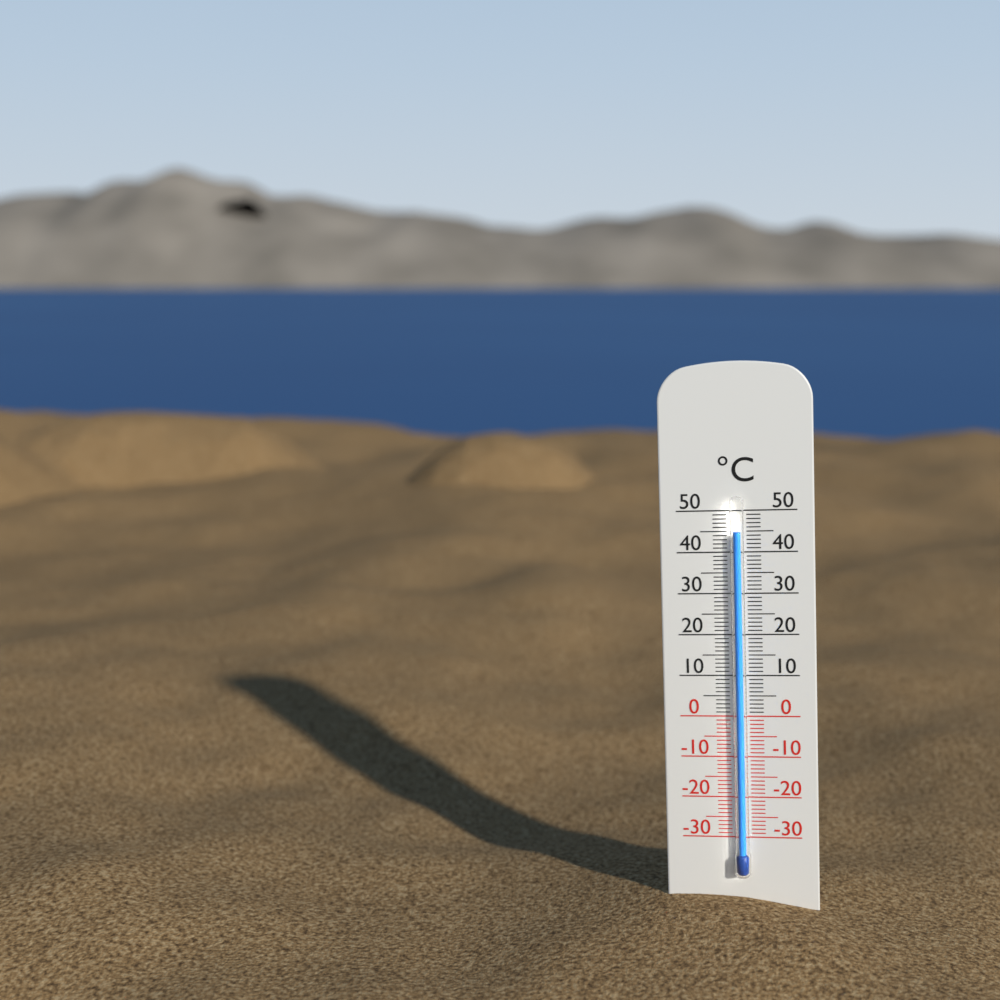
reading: 45 °C
